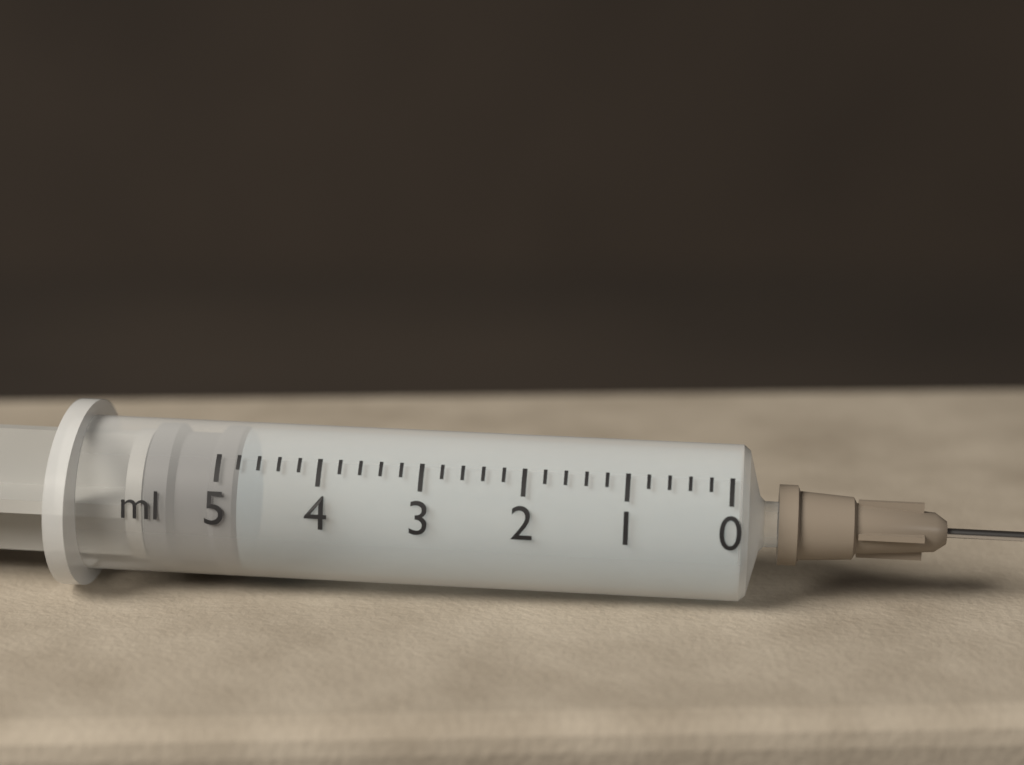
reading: 4.8 ml
